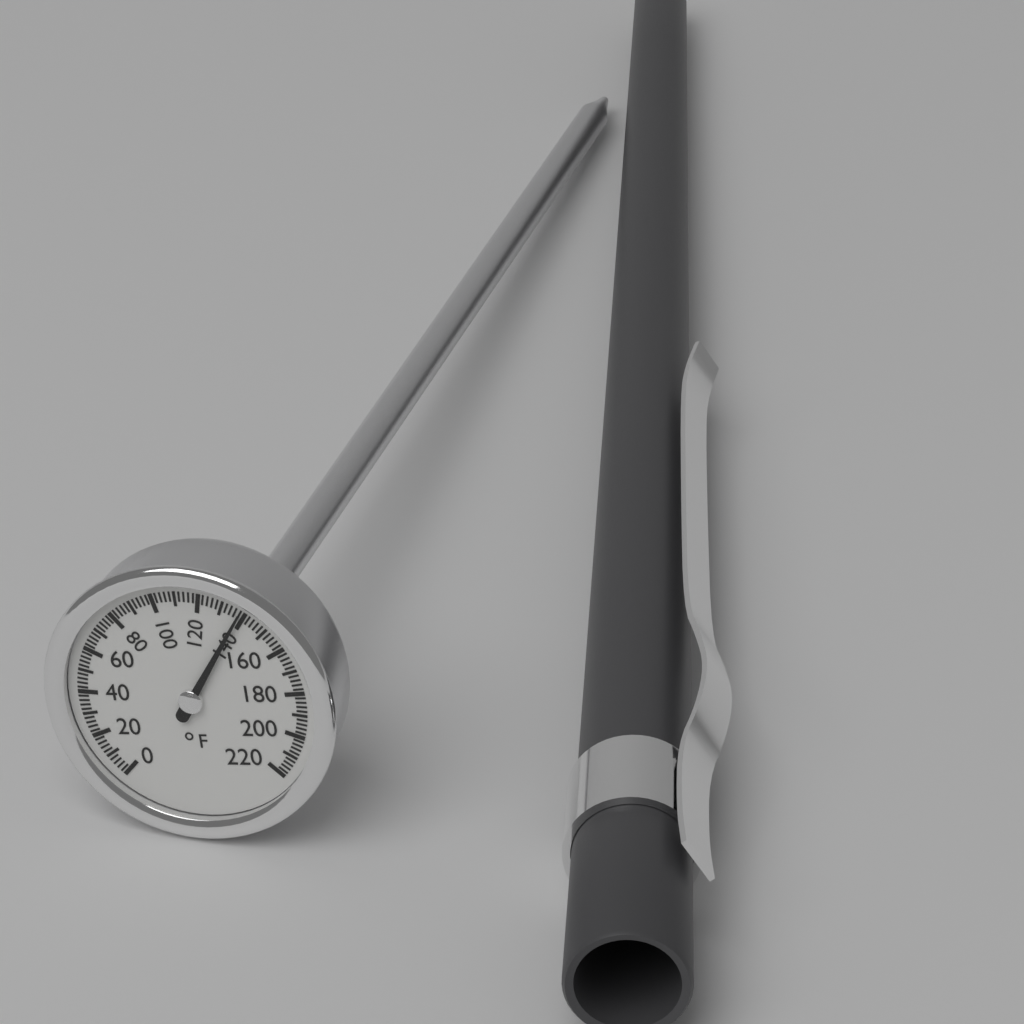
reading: 138 °F
